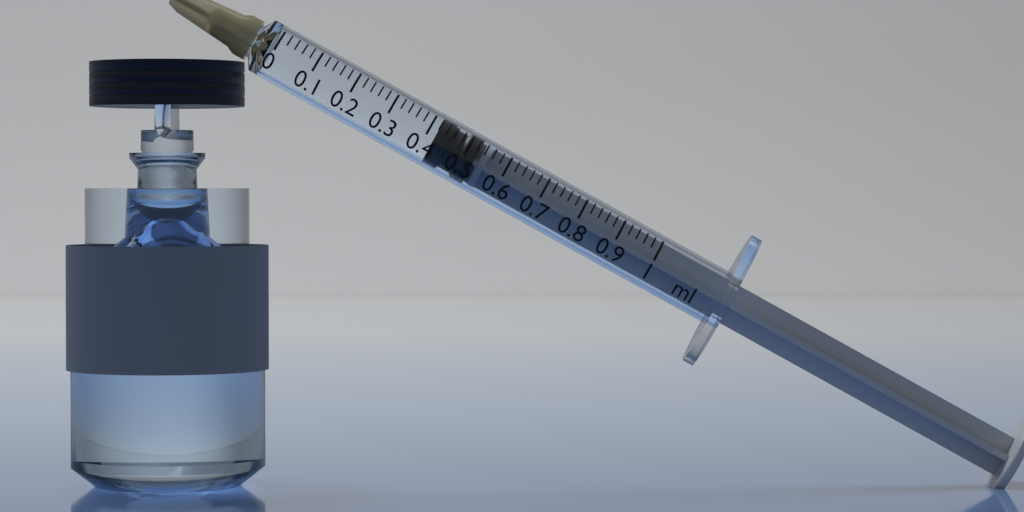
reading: 0.42 ml
